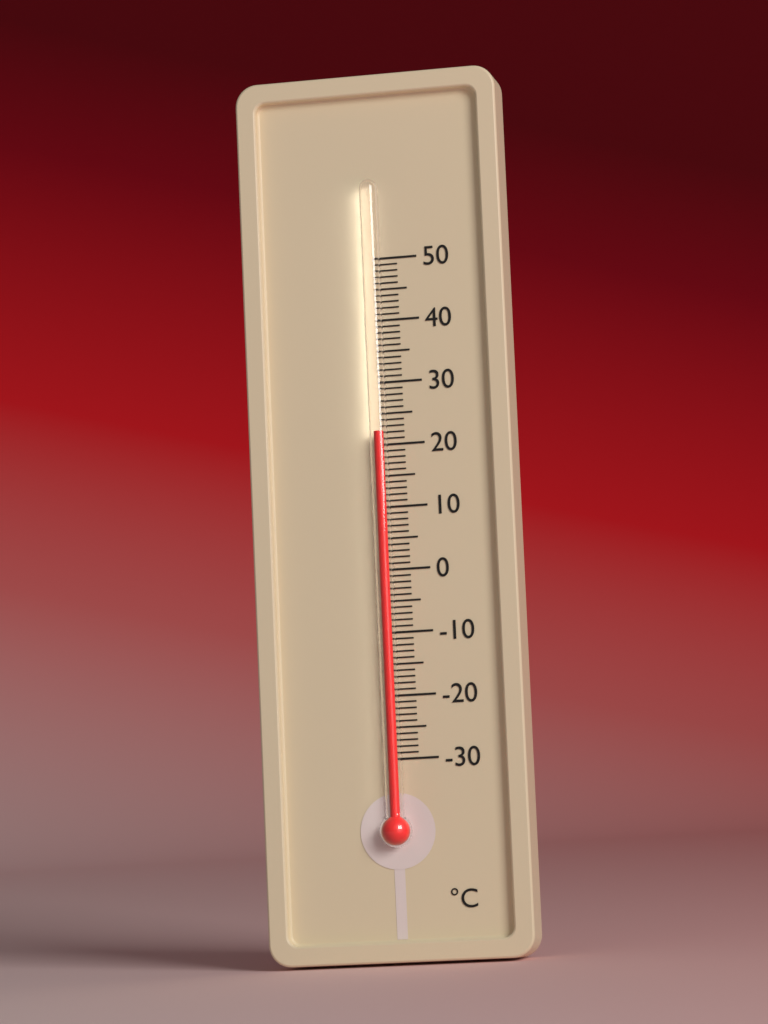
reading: 22 °C
